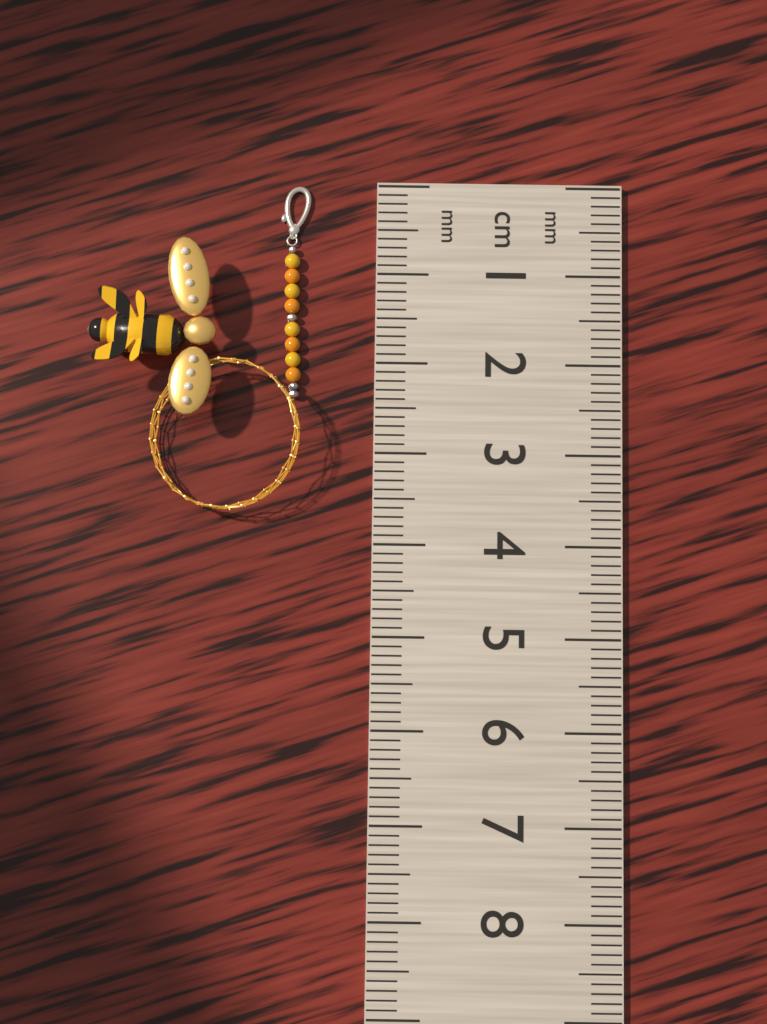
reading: 2.4 cm
